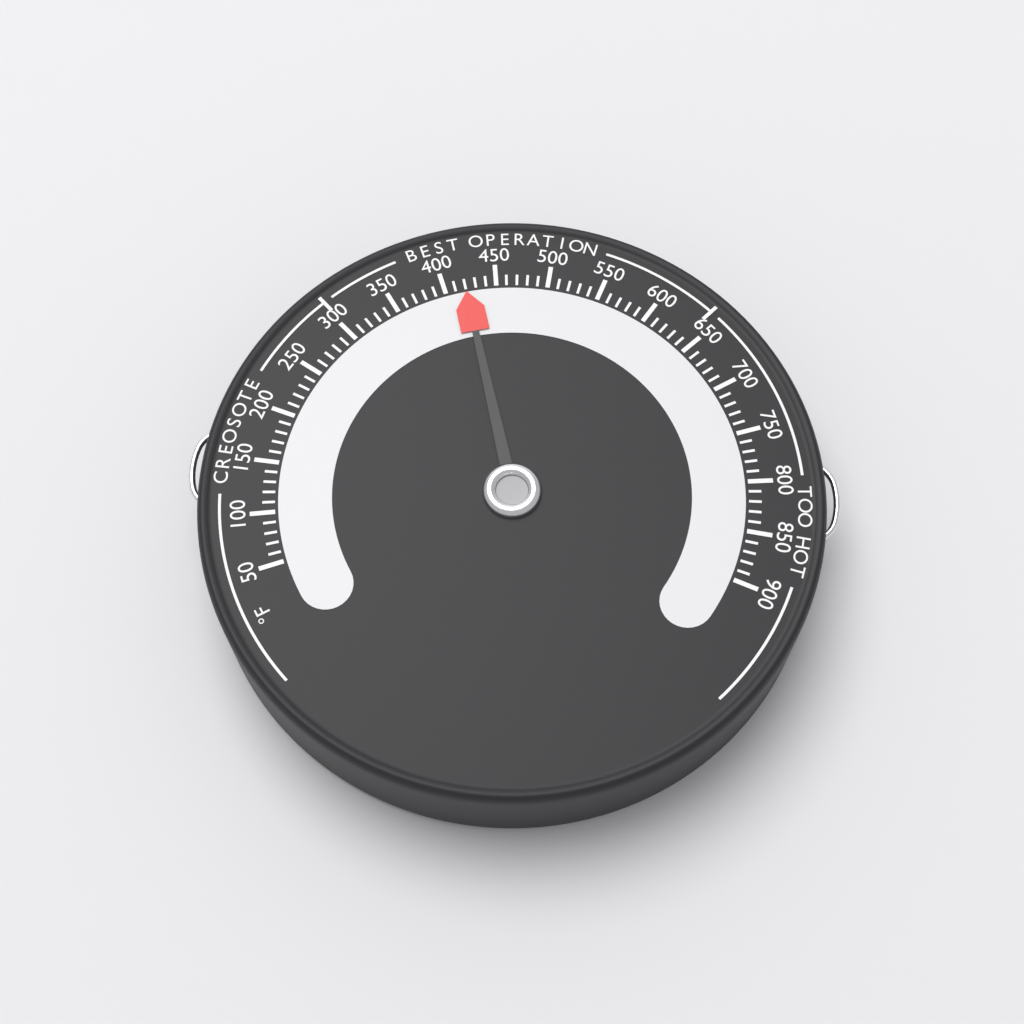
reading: 420 °F
